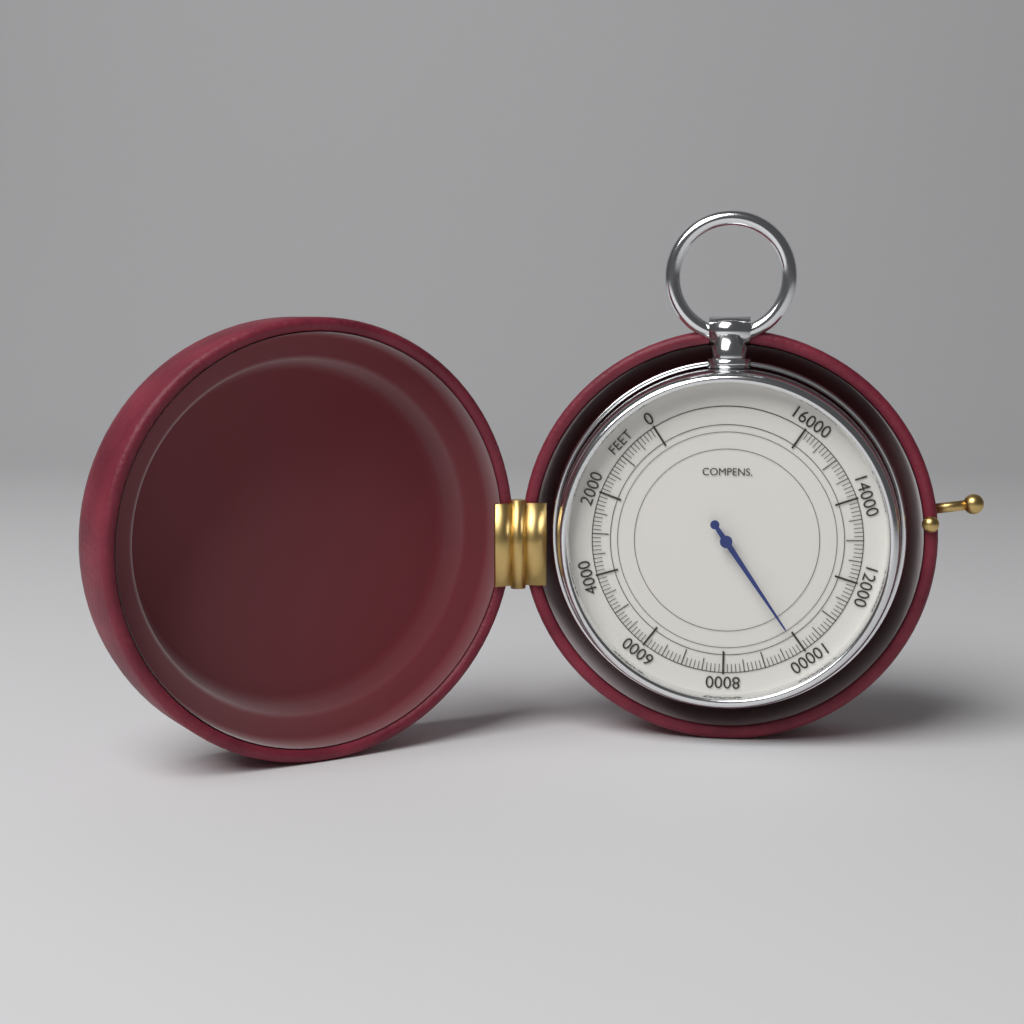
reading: 9900 feet
